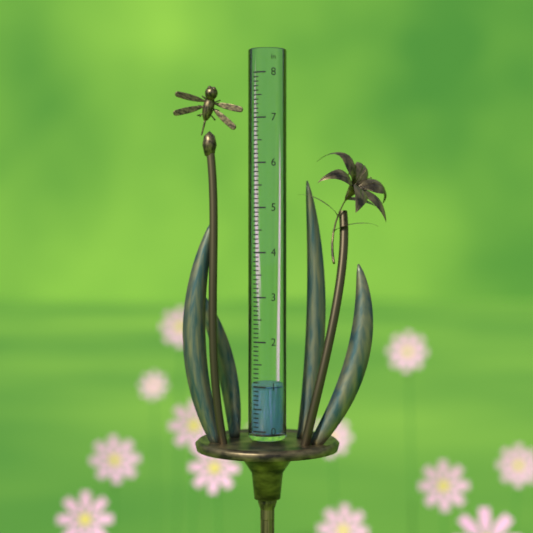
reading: 1.0 in
